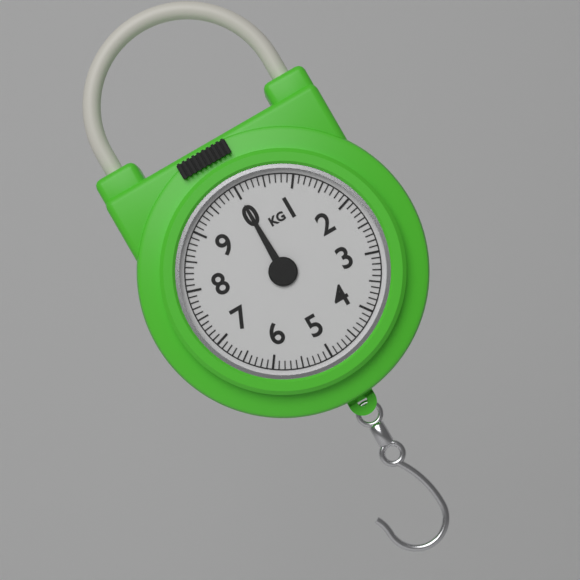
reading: 0.0 kg
